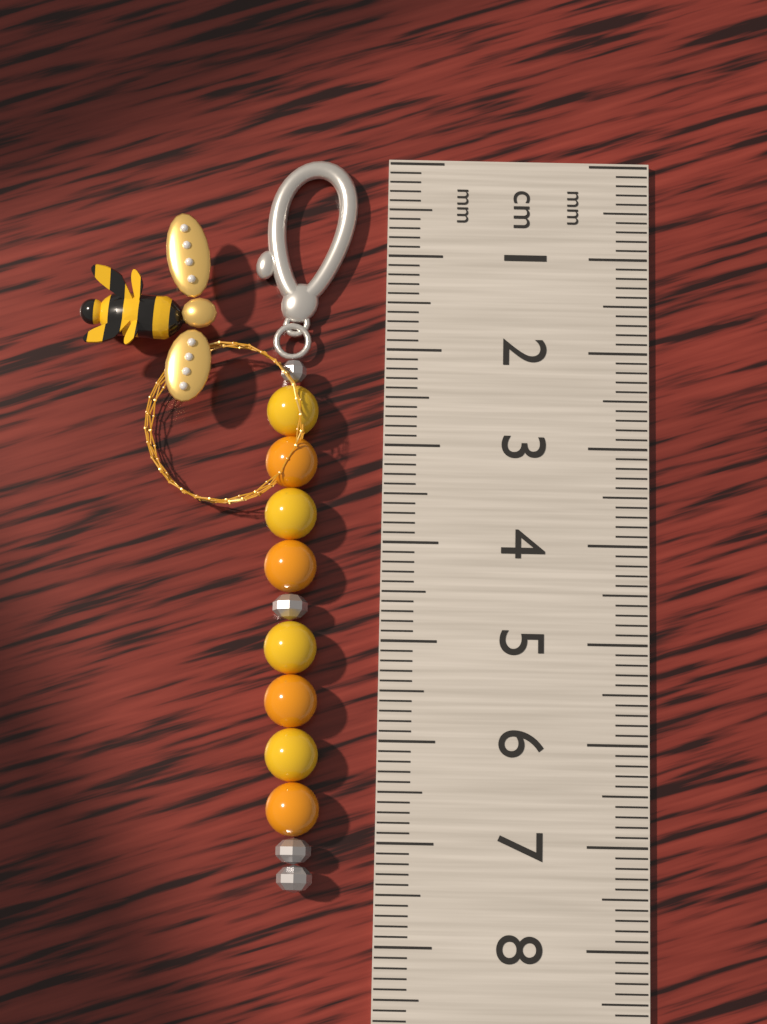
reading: 7.5 cm
